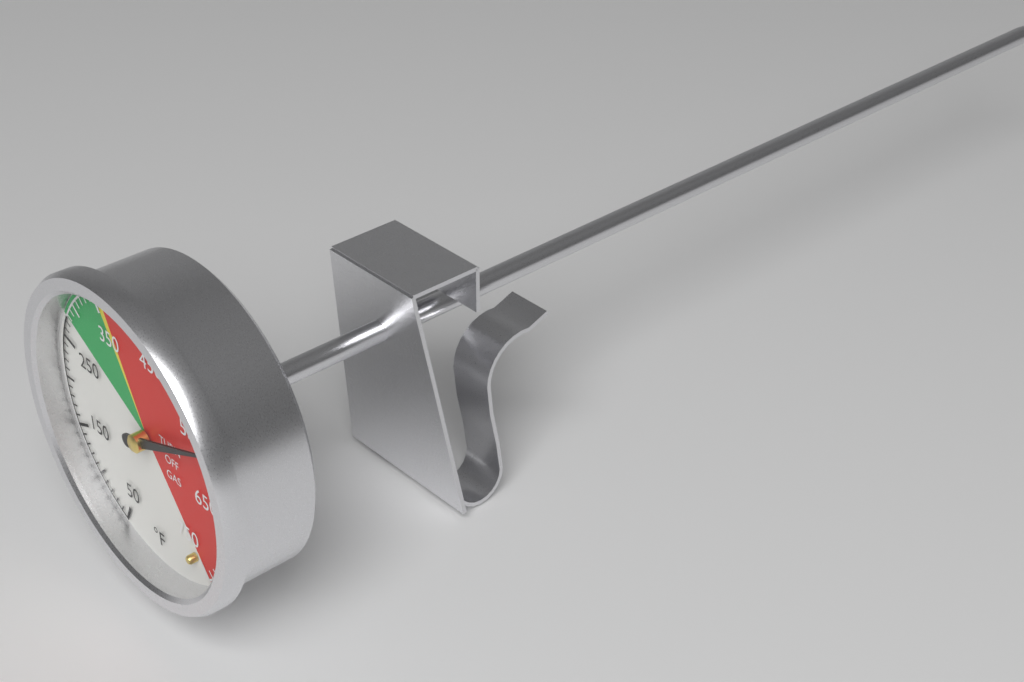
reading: 570 °F
